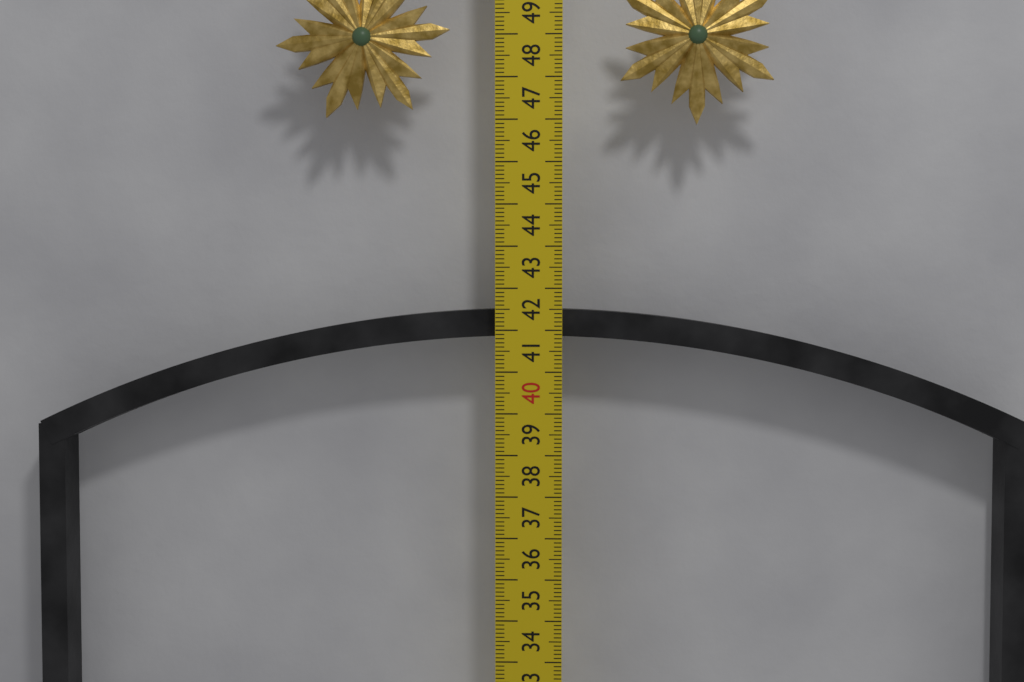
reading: 41.5 cm
